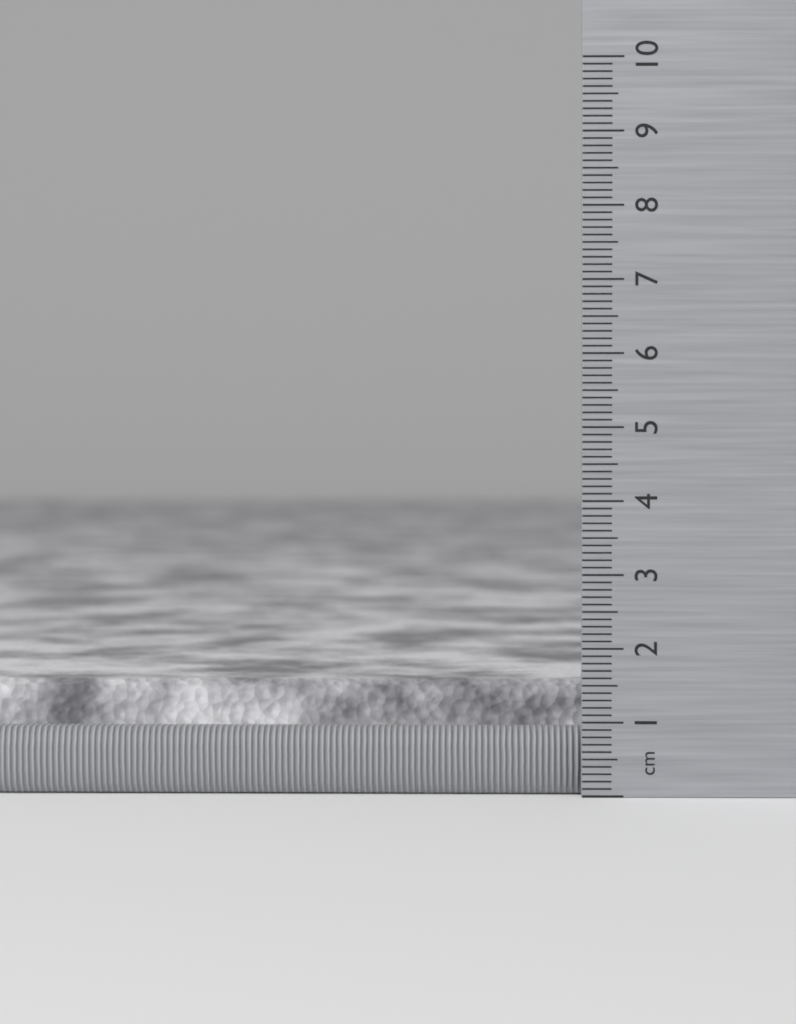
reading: 1.5 cm
